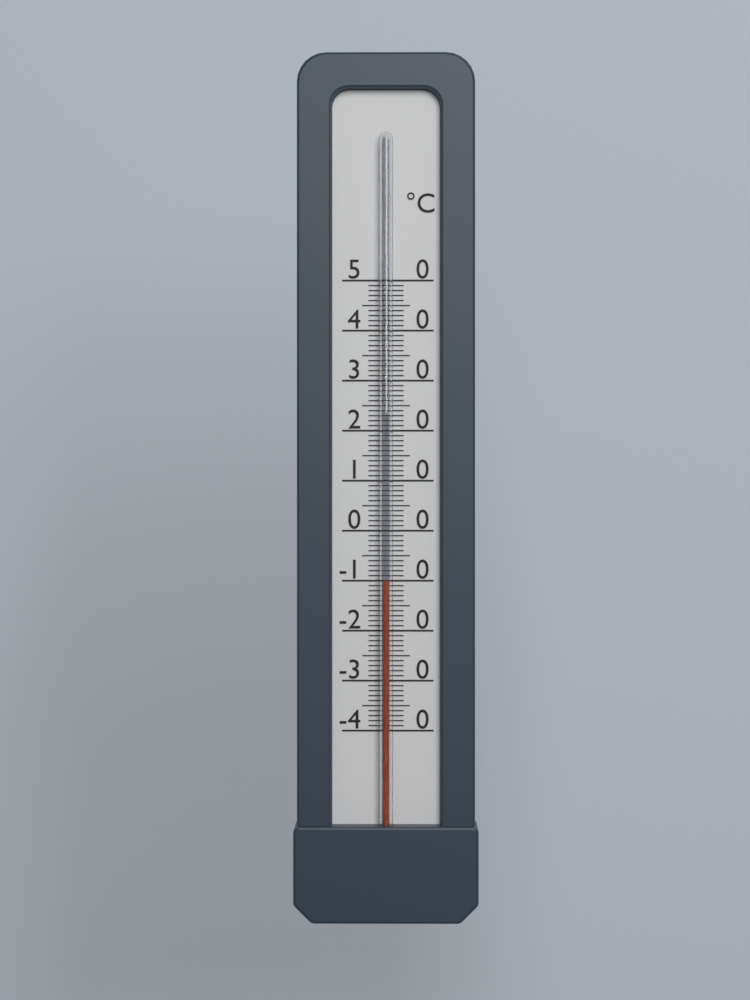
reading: -10 °C
